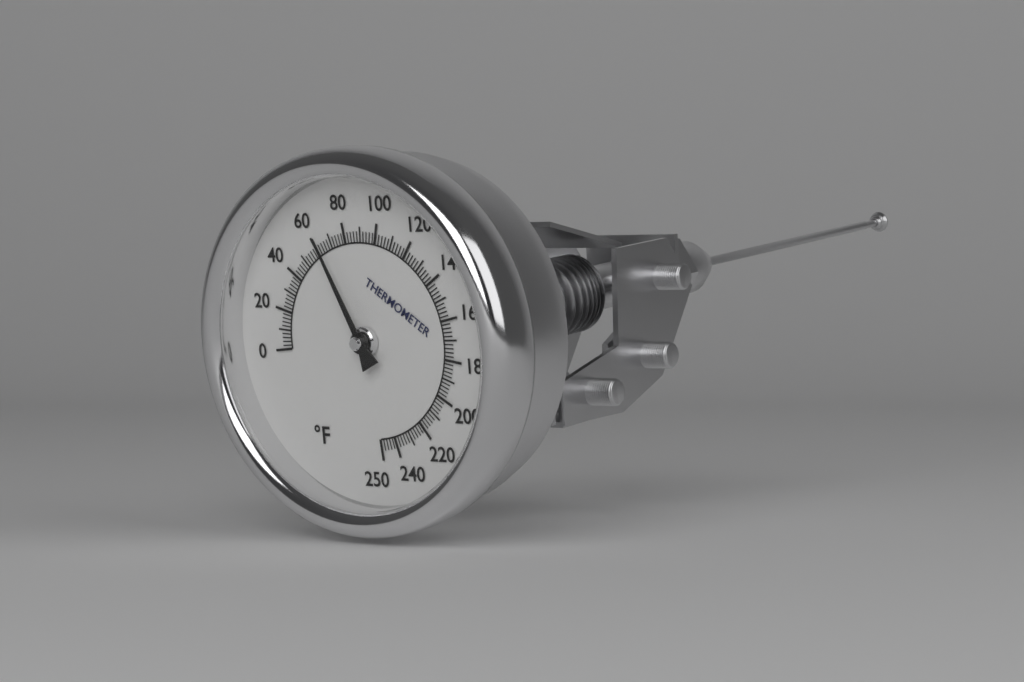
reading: 64 °F
